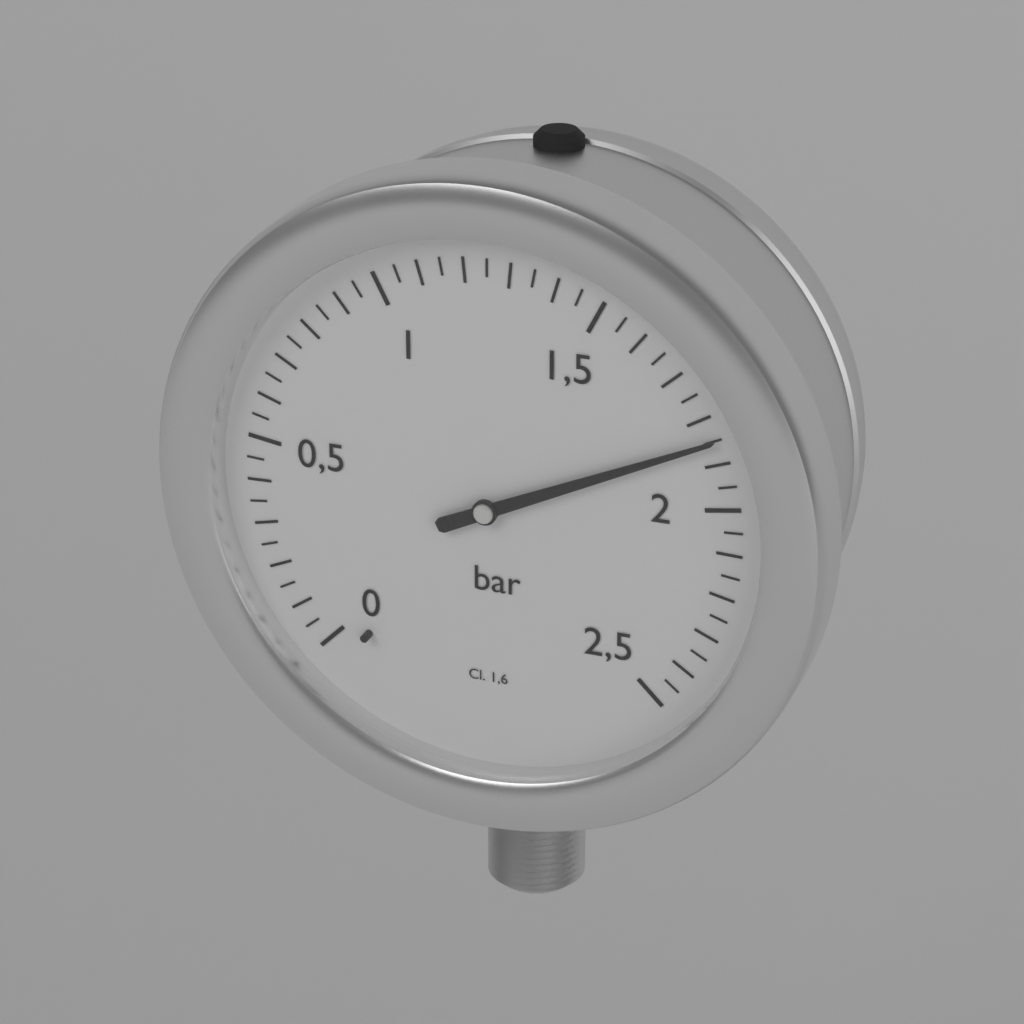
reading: 1.85 bar
